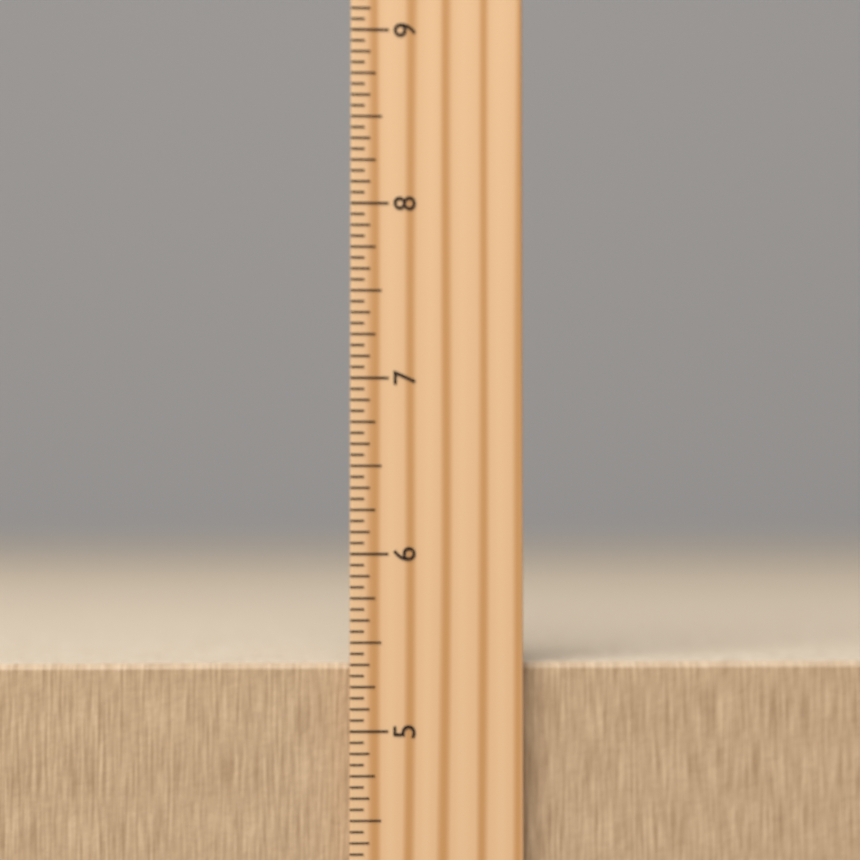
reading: 5.3750 inch
